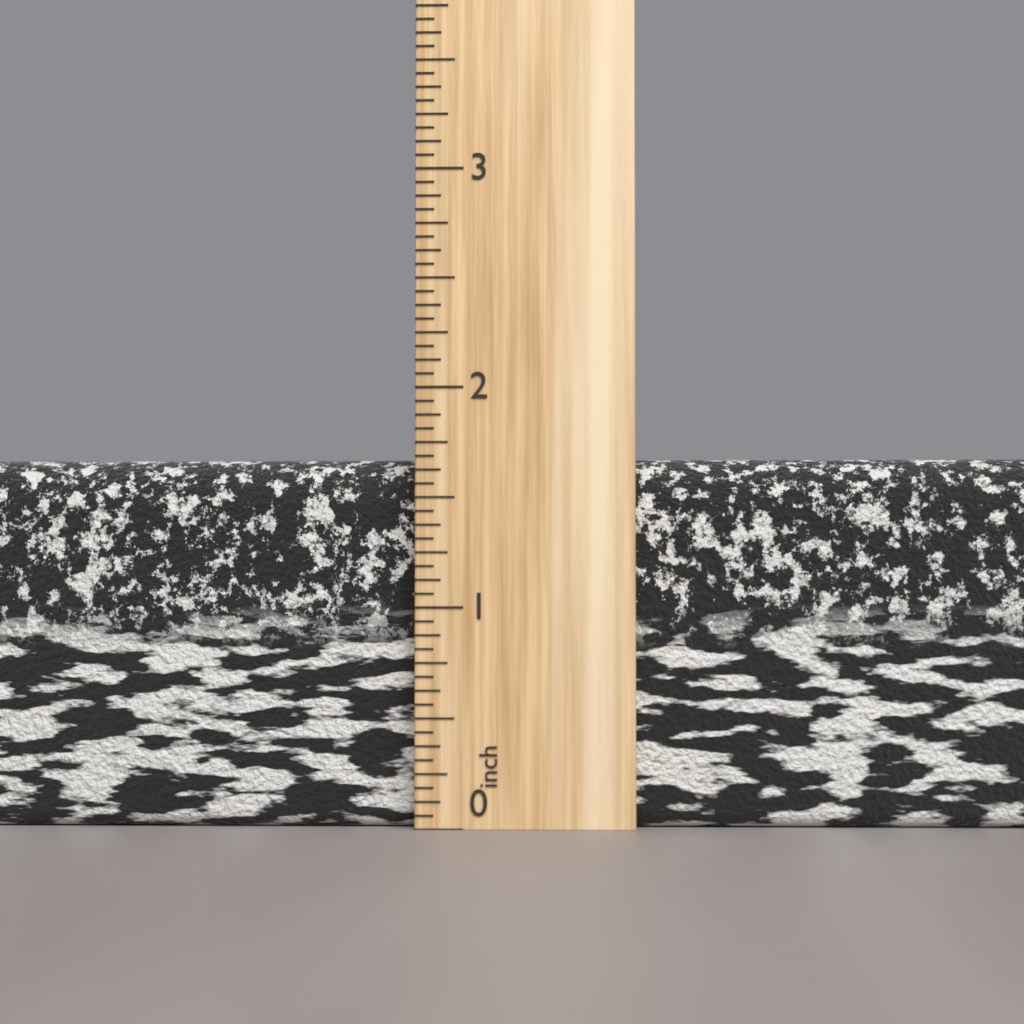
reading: 1.6875 inch
